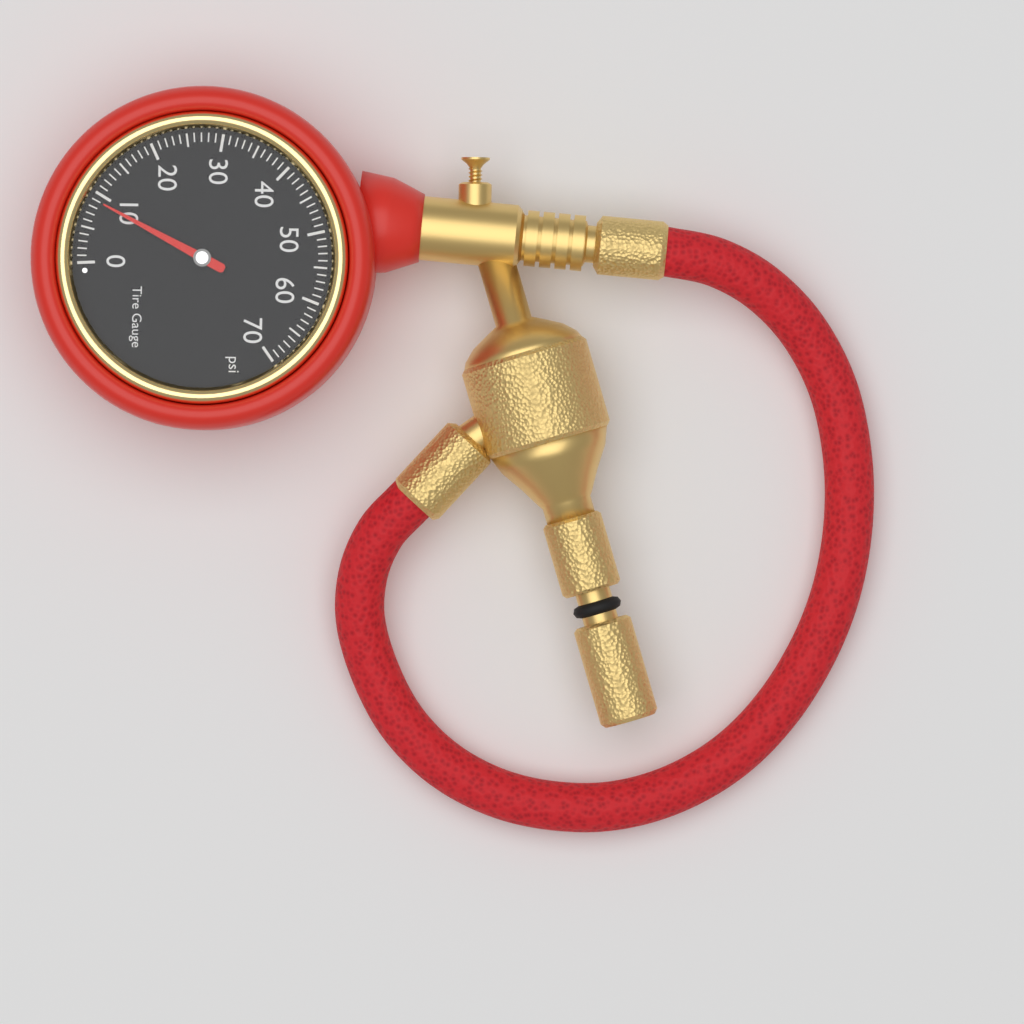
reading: 9 psi
